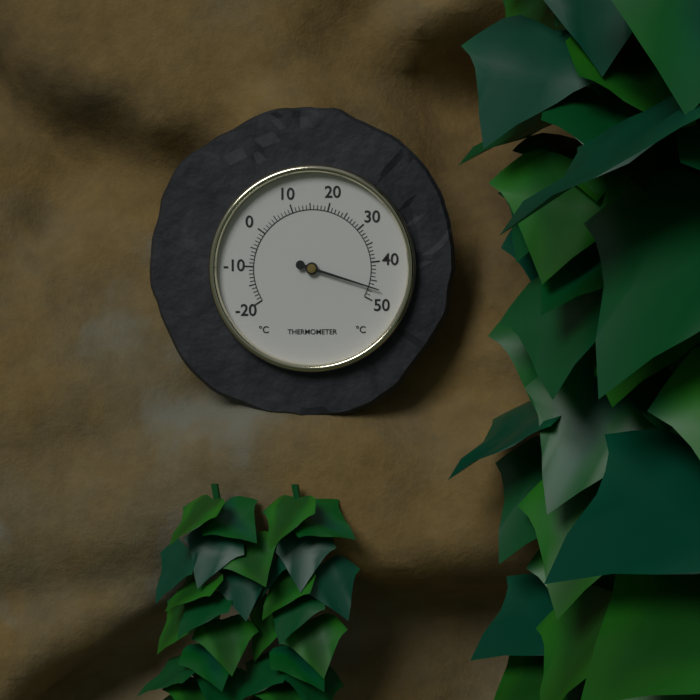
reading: 47 °C
